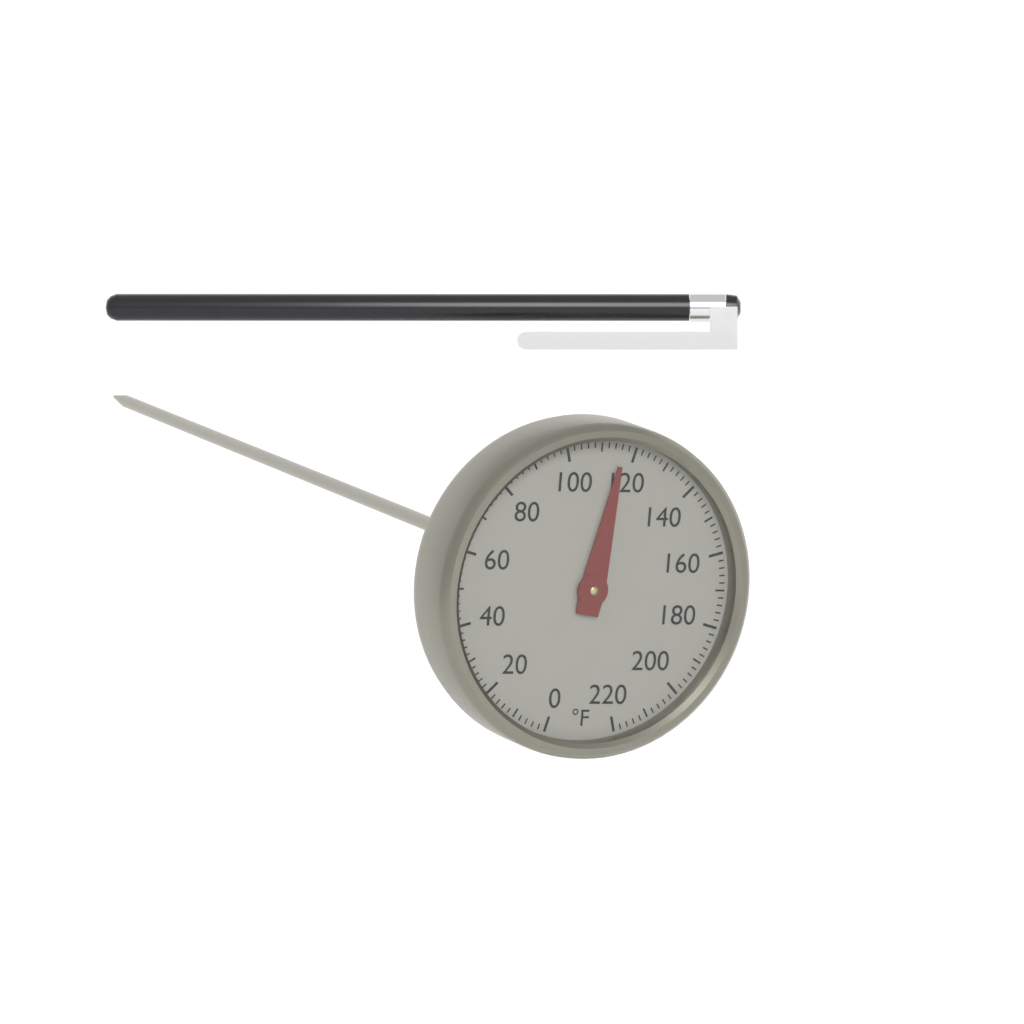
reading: 116 °F
